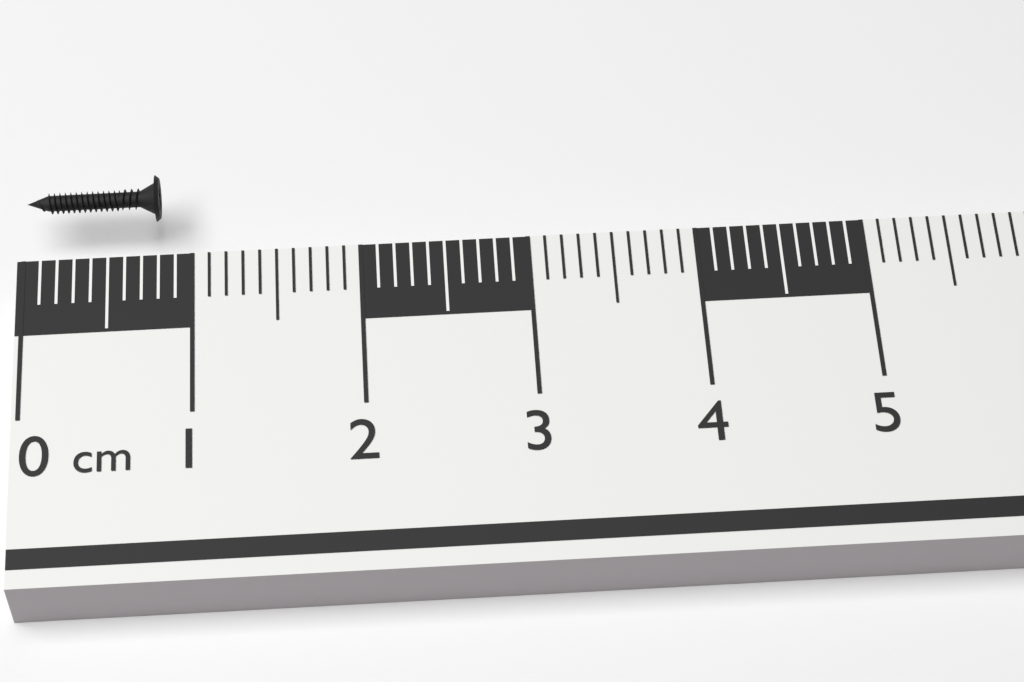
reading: 0.8 cm
